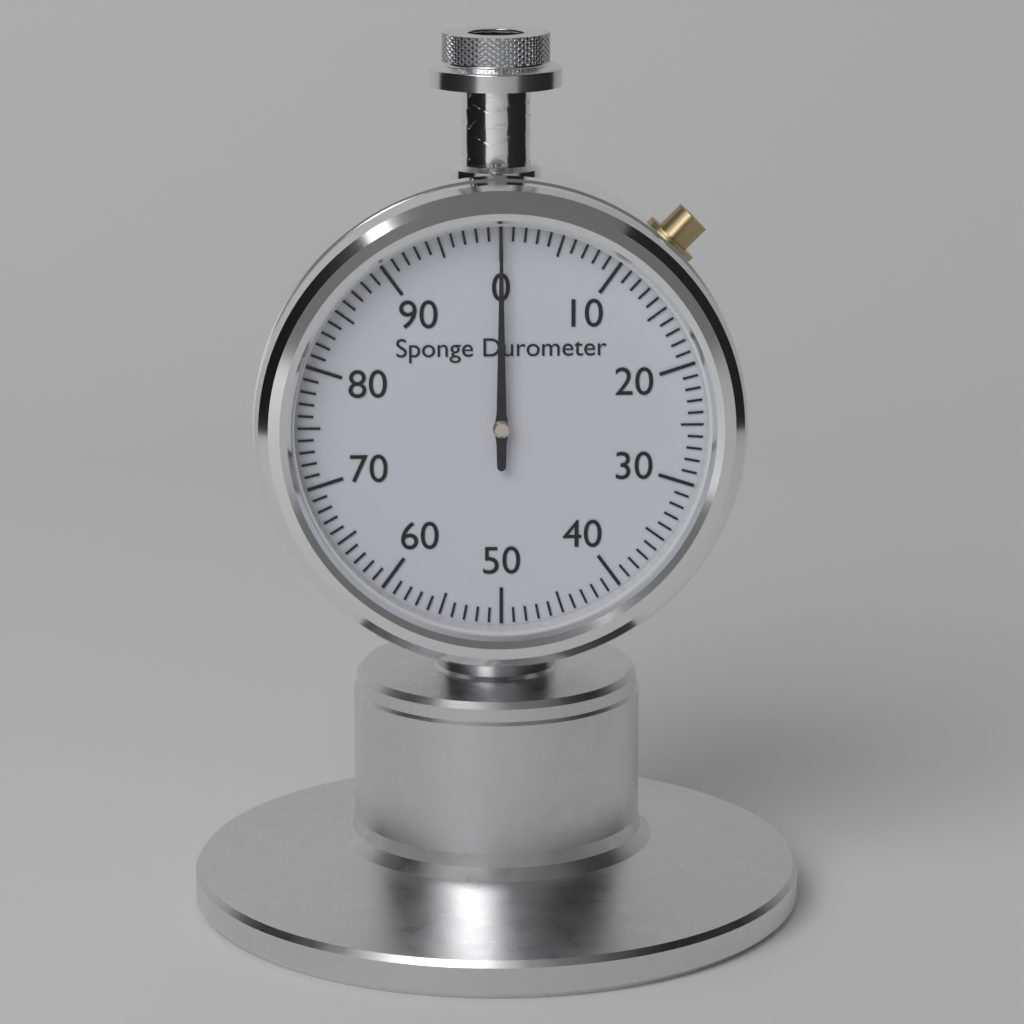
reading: 0 (no unit)
